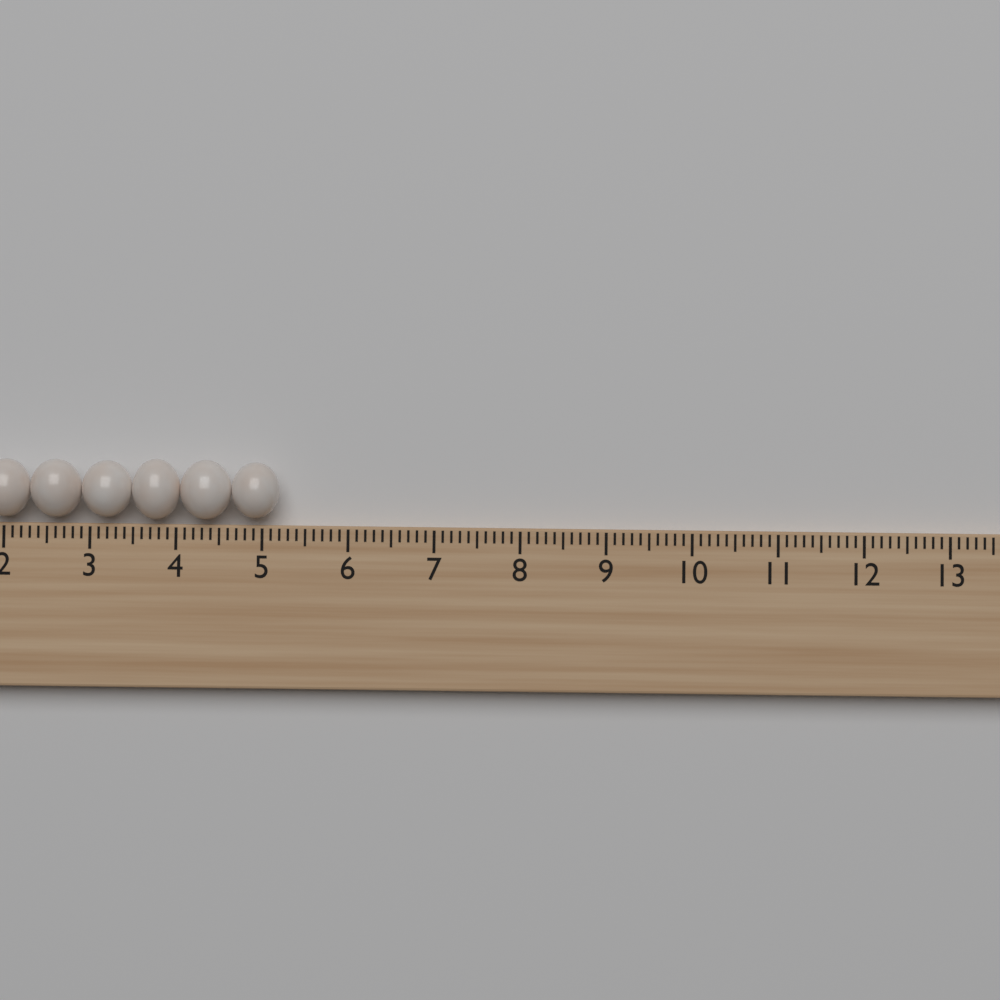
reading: 5.2 (no unit)
